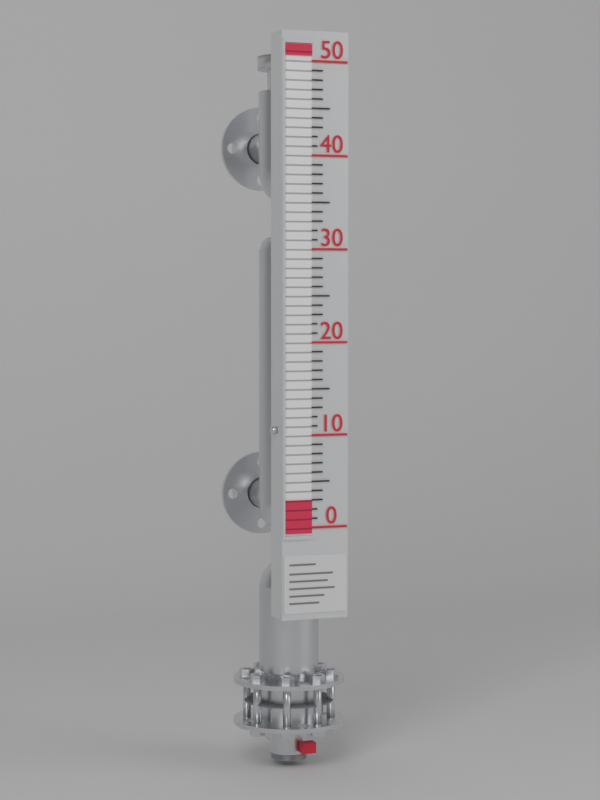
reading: 3 (no unit)
